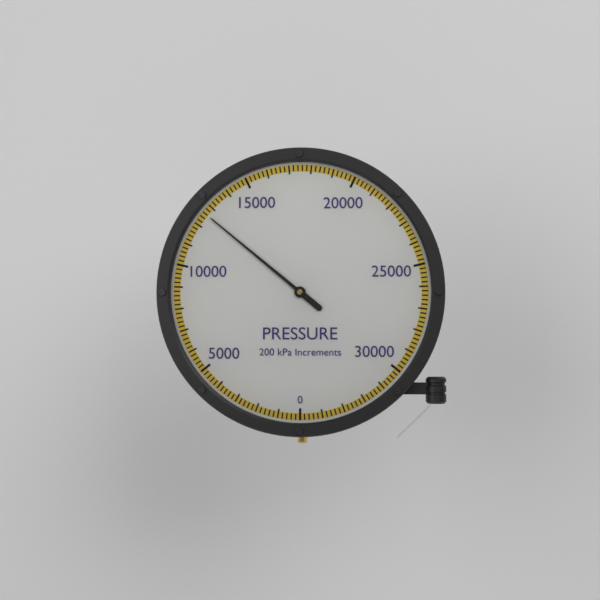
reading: 12600 kPa
